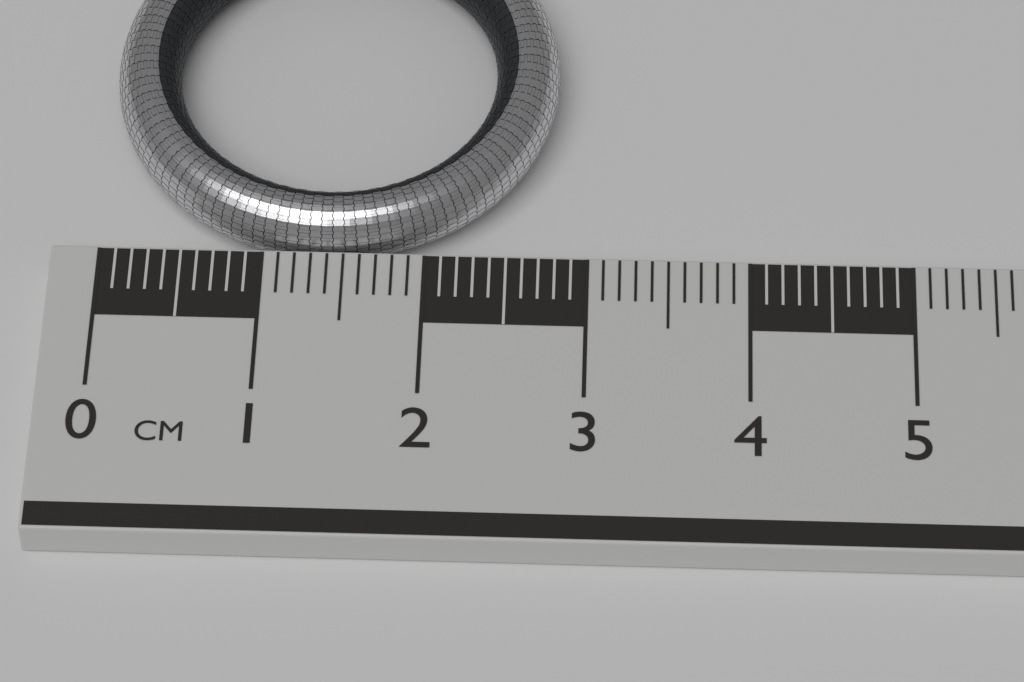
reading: 2.8 cm
